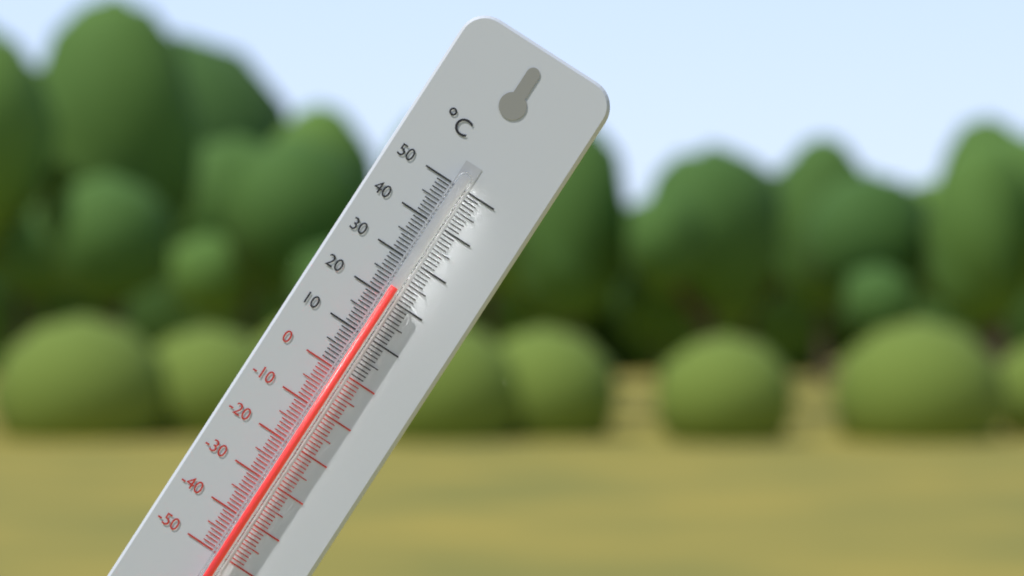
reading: 23 °C
